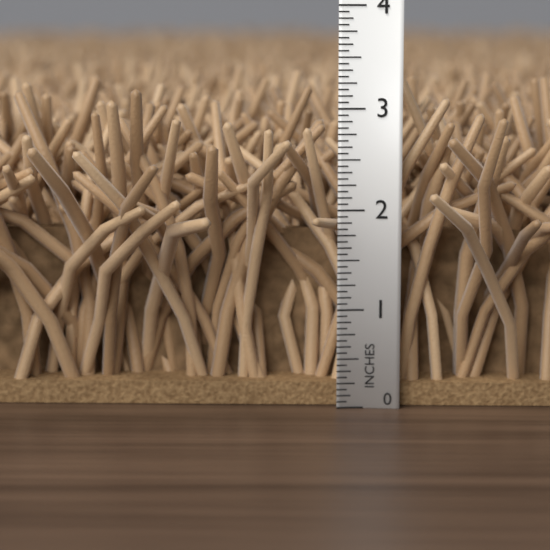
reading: 3.2500 in
